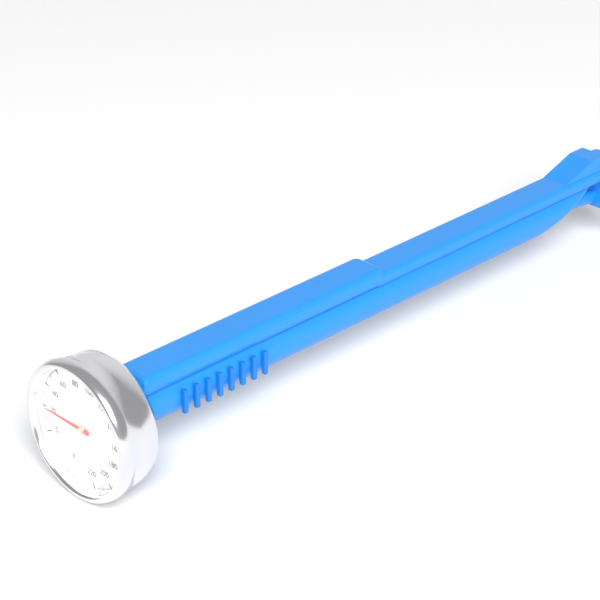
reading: 20 °F
